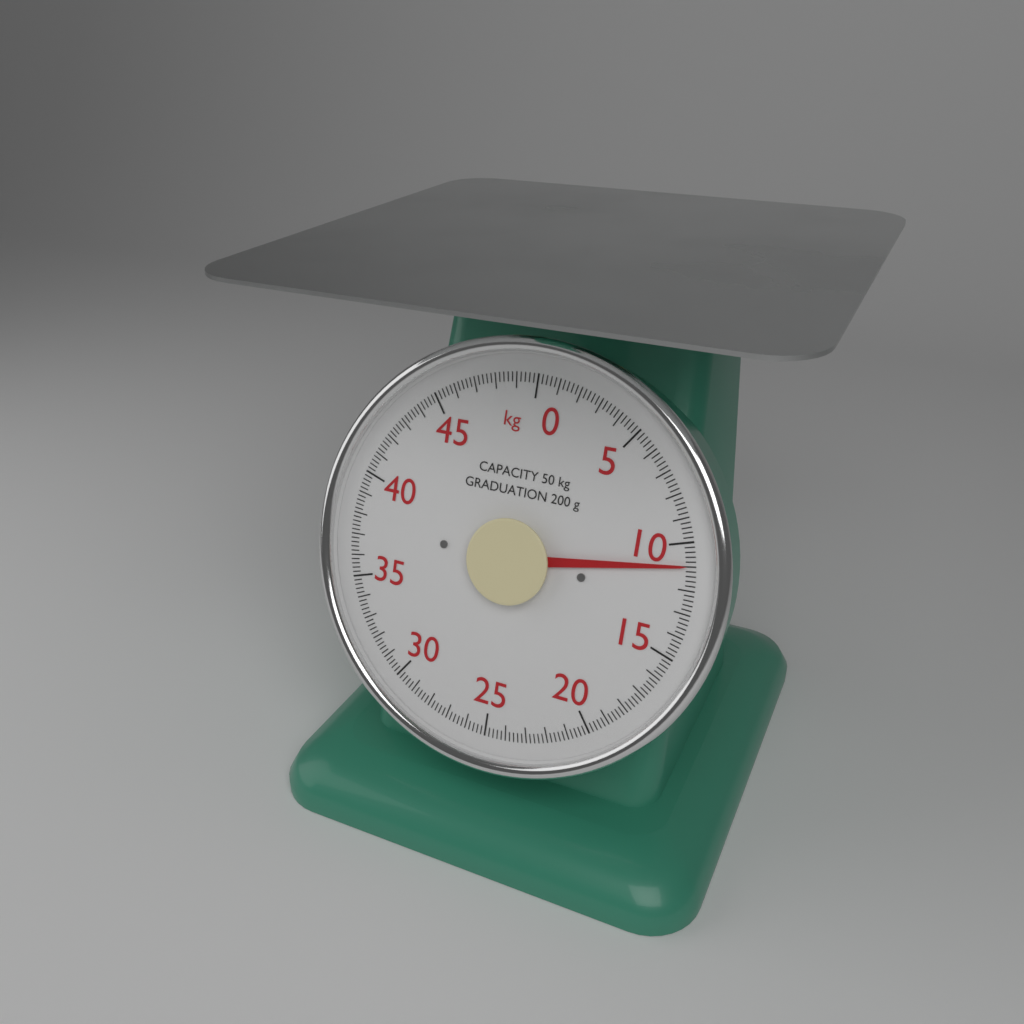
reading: 11.0 kg
